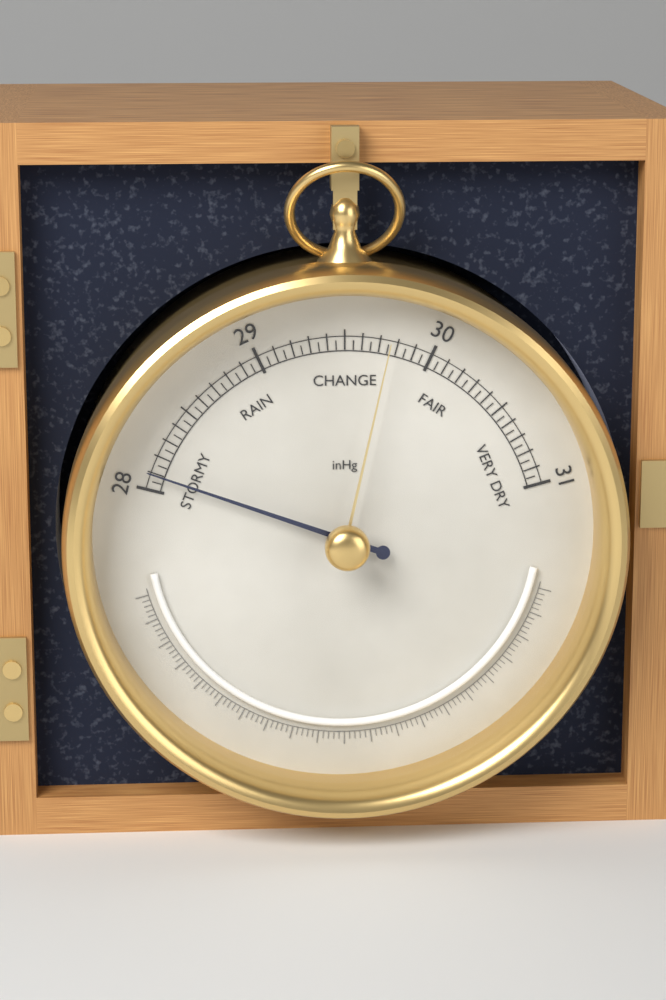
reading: 28.10 inHg
